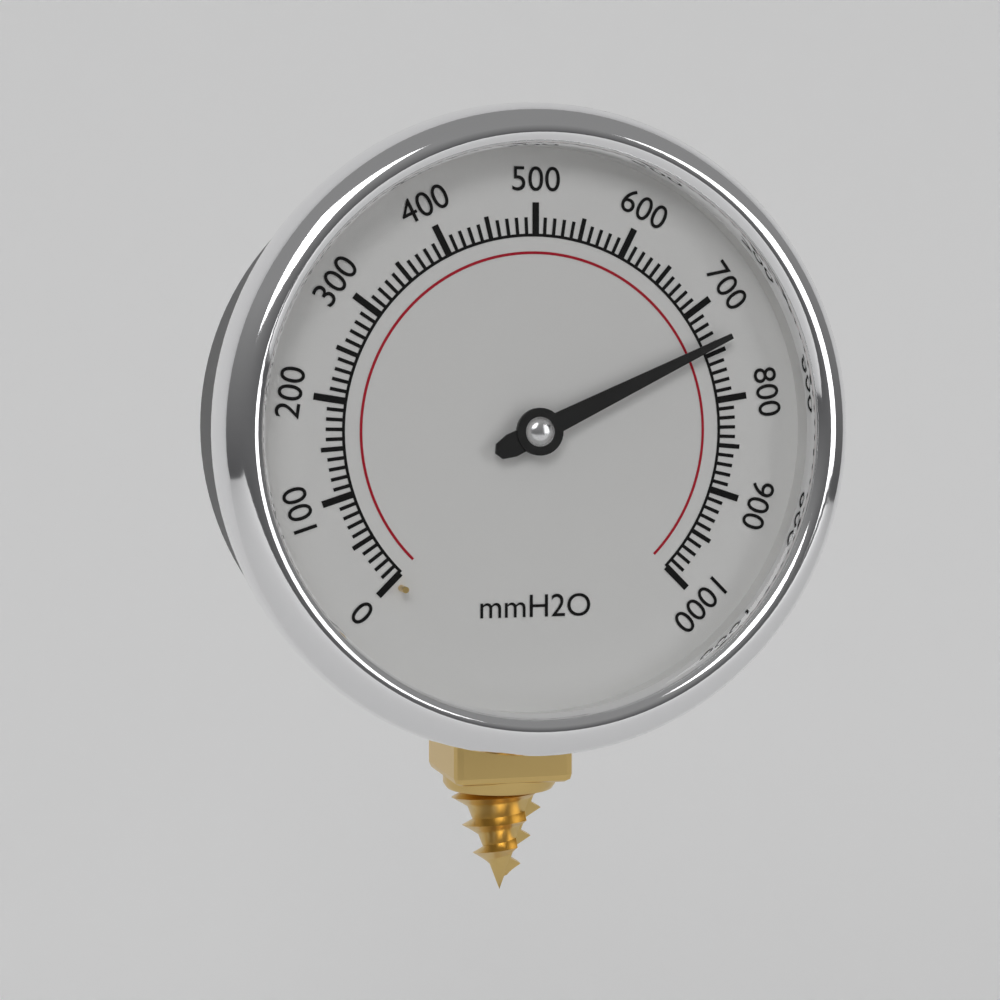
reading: 740 mmH2O
